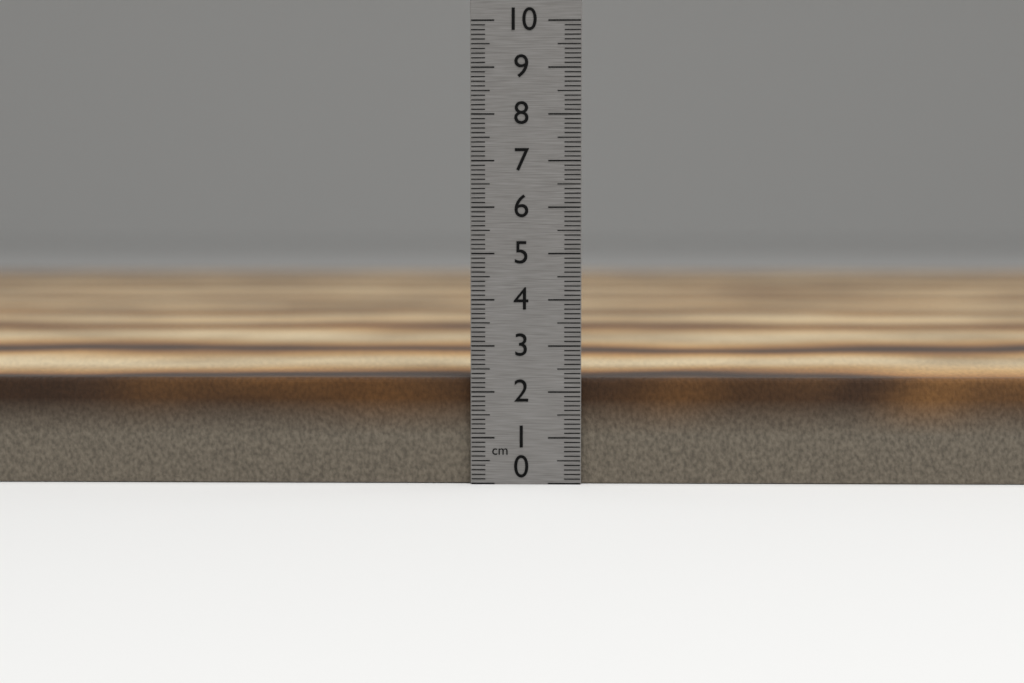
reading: 2.3 cm
